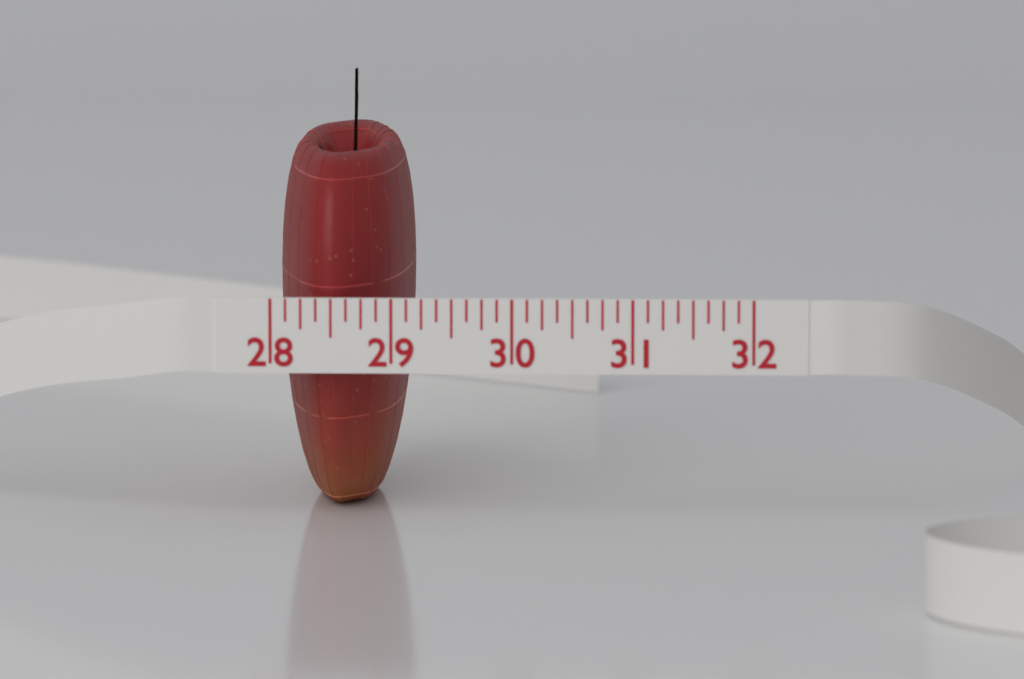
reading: 29.125 (no unit)
